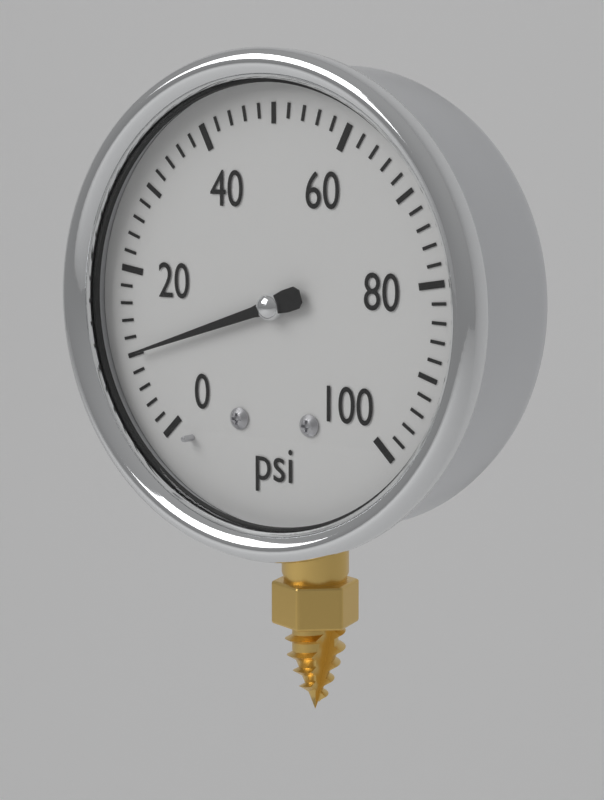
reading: 10 psi
